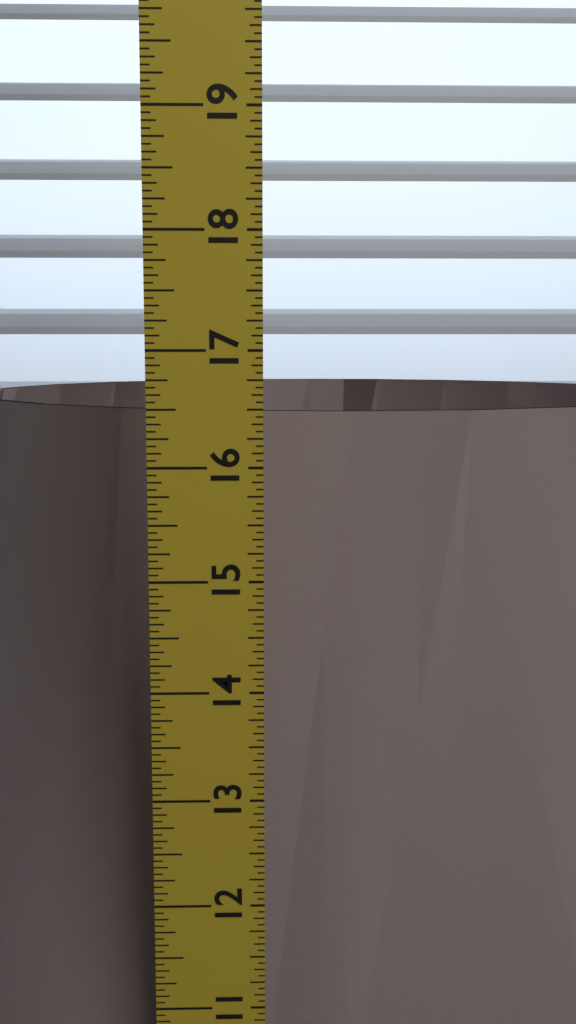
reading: 16.3750 in
